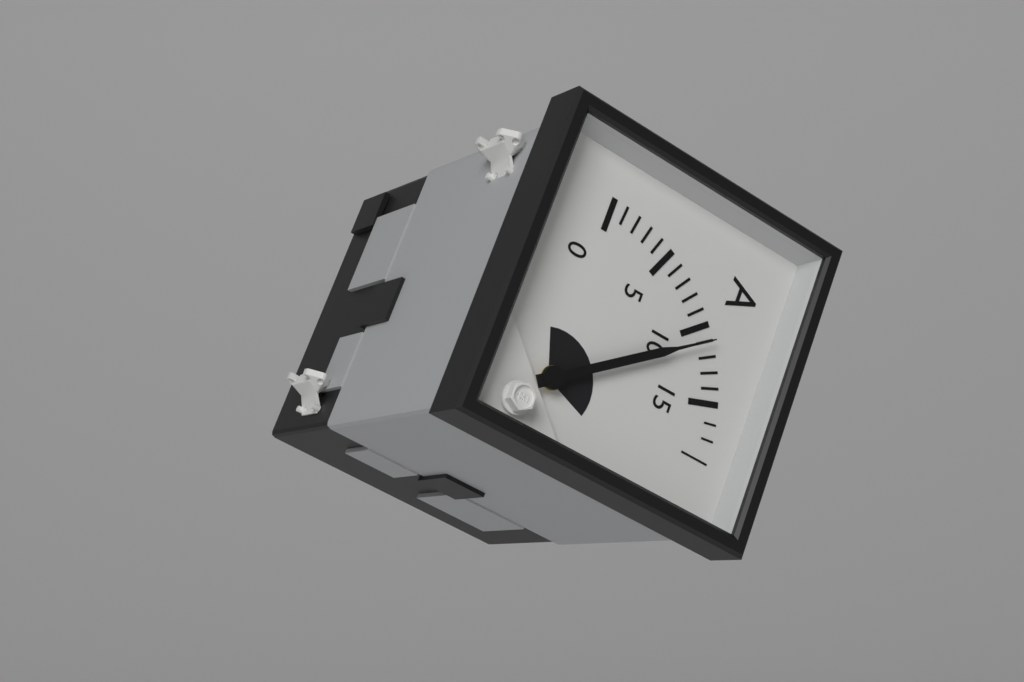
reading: 11 A
